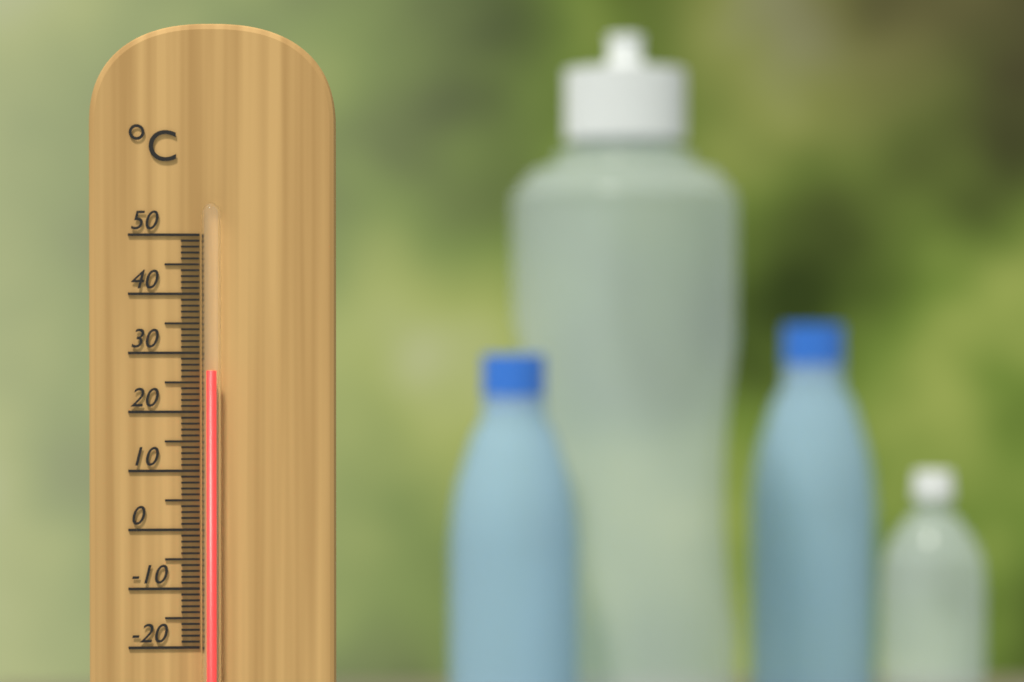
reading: 27 °C
